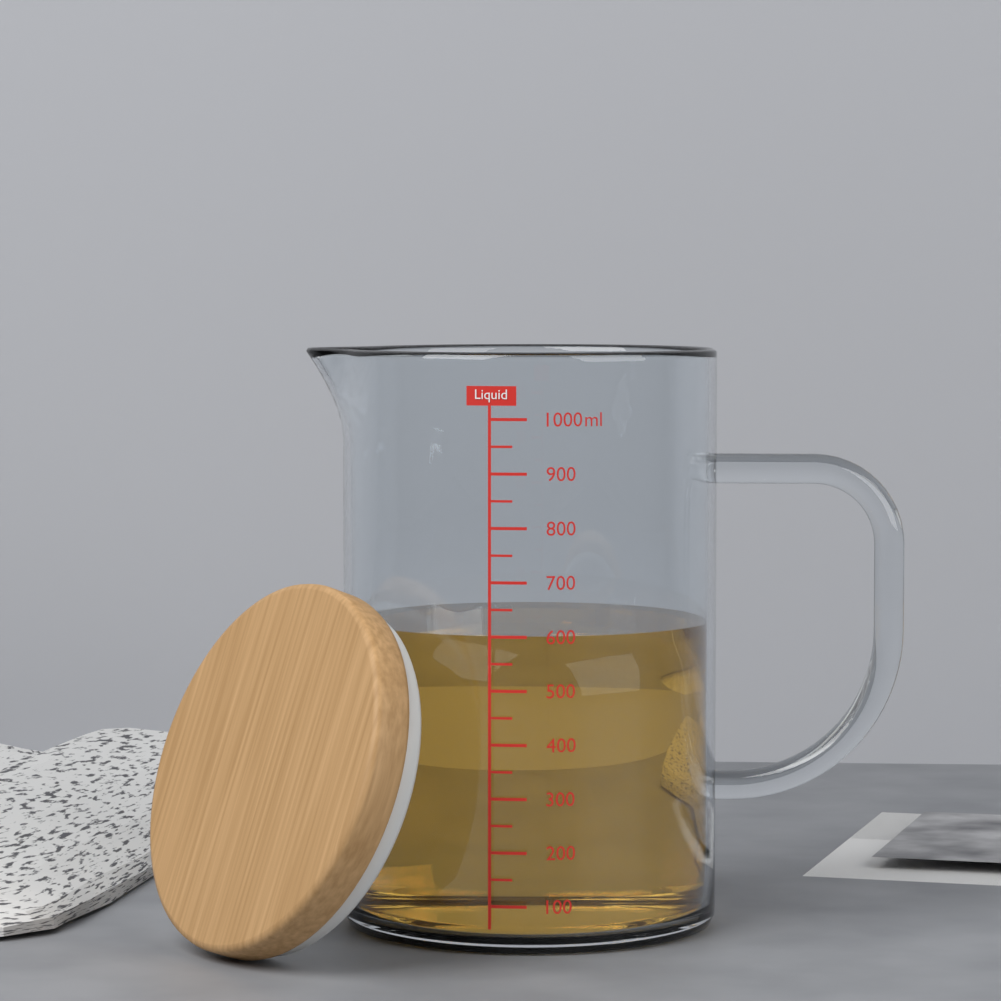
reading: 600 ml
